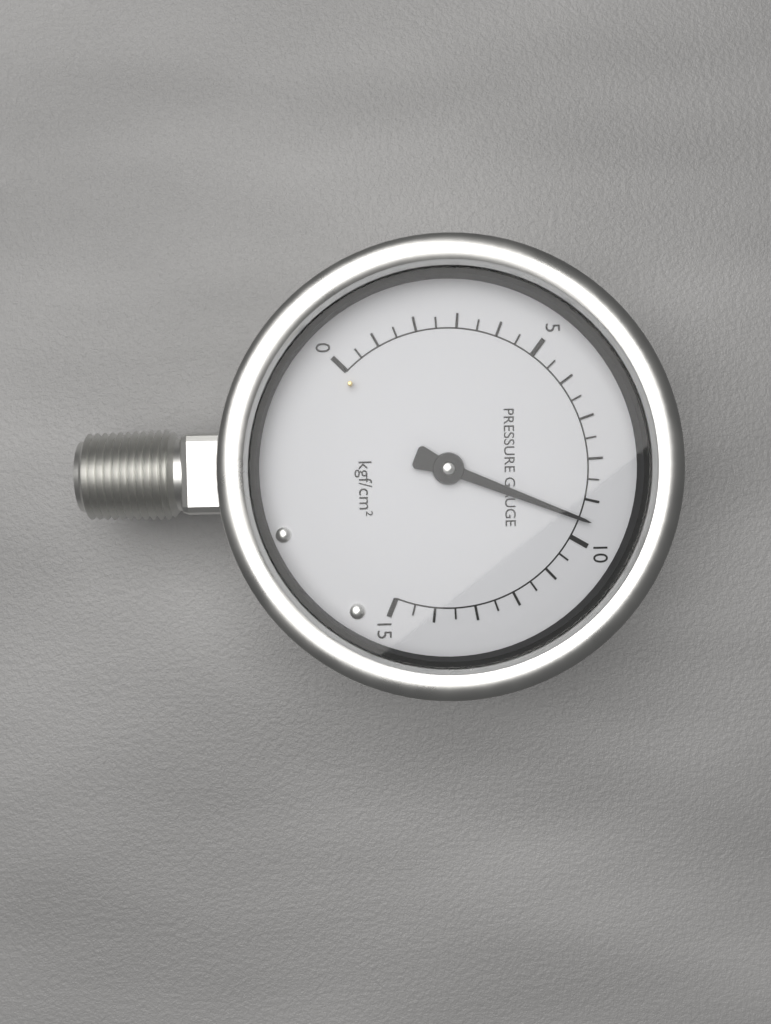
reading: 9.5 kgf/cm²
